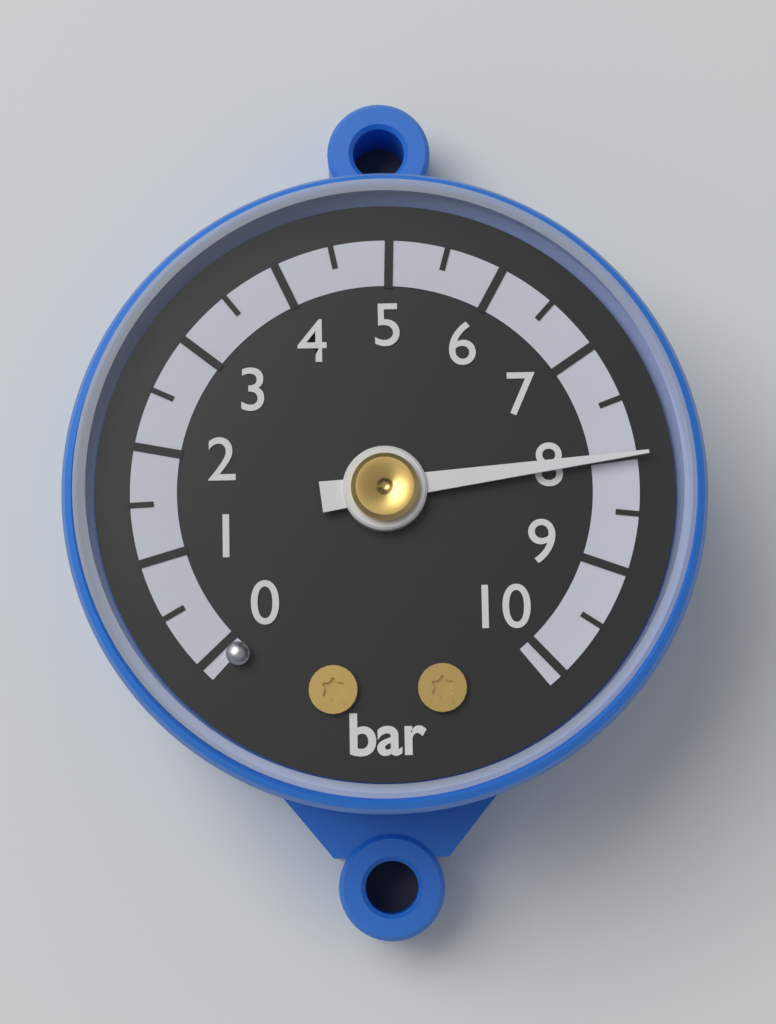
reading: 8.0 bar
